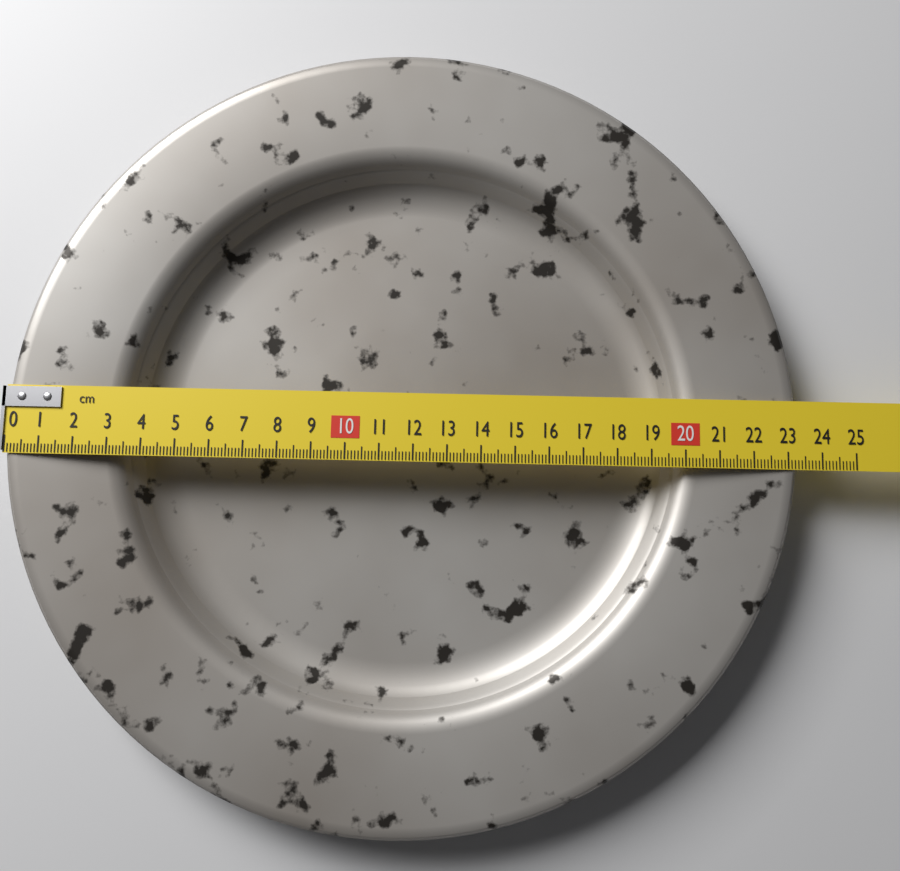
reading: 23.3 cm
